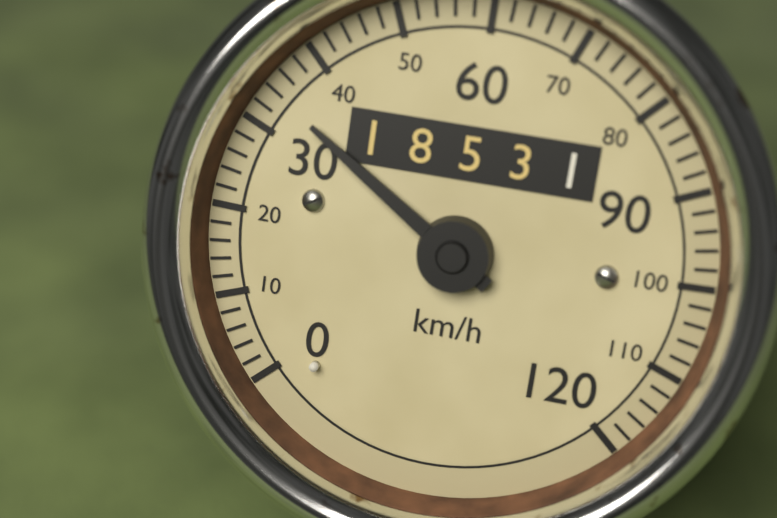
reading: 34 km/h
